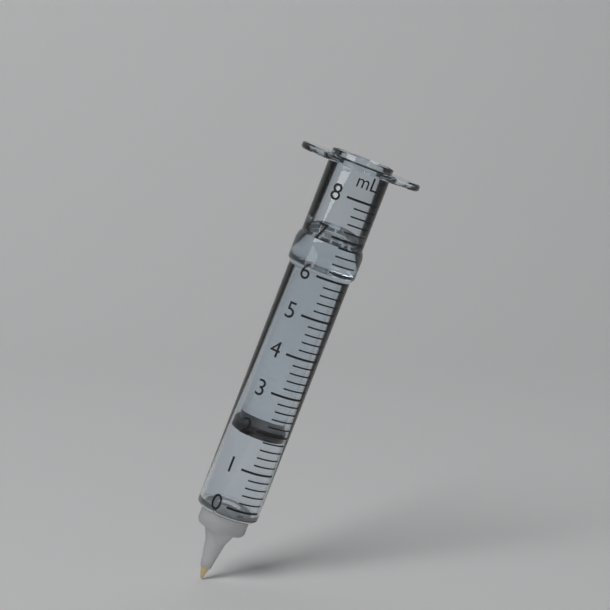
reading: 1.8 ml
